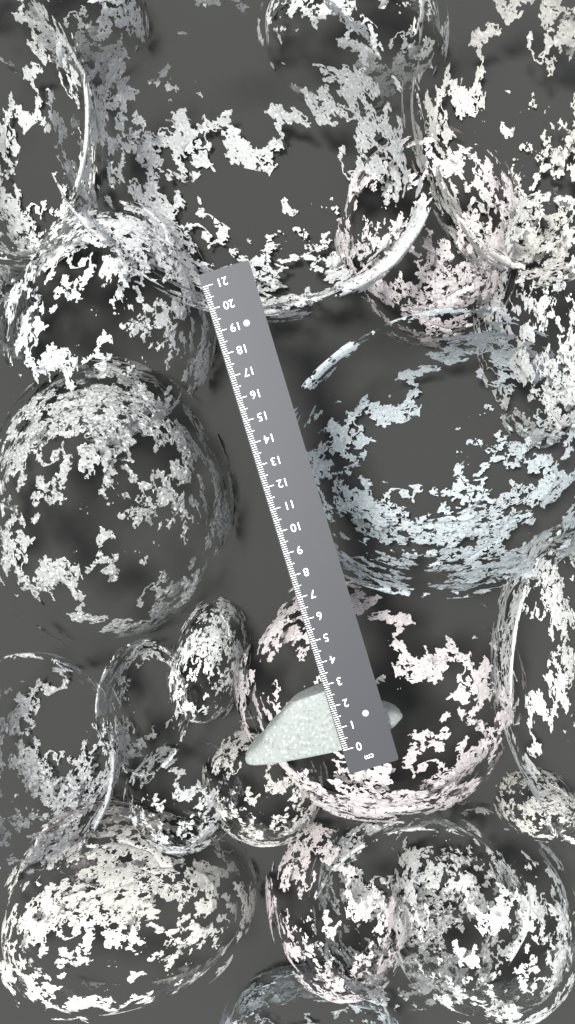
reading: 2.7 cm
